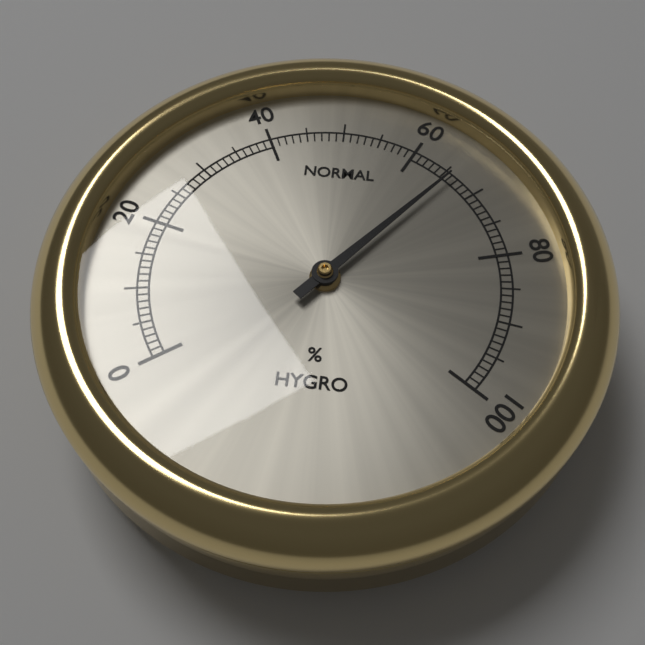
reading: 66 %
